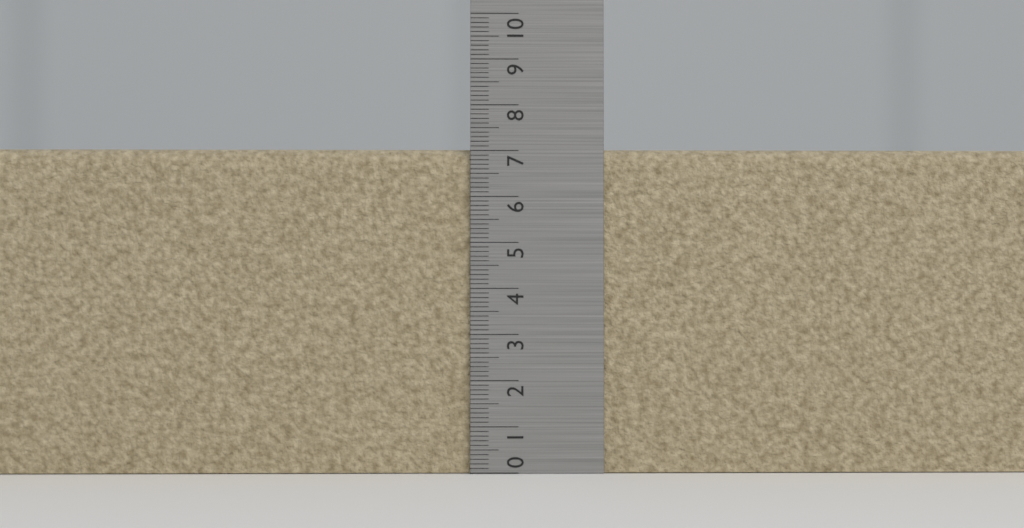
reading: 7.1 (no unit)
